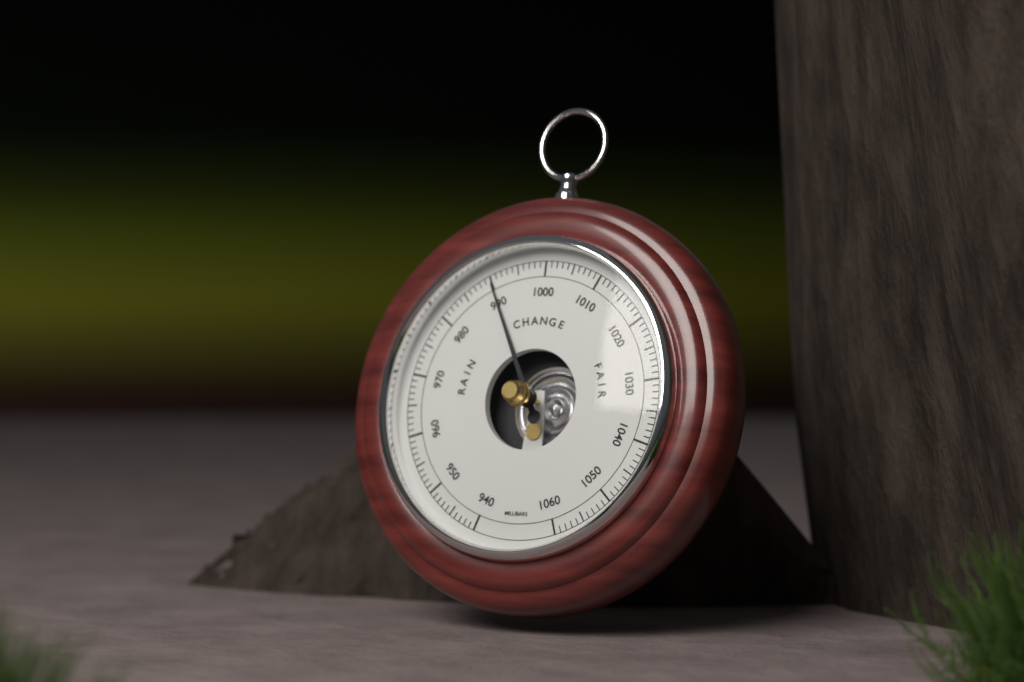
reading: 990 mbar
